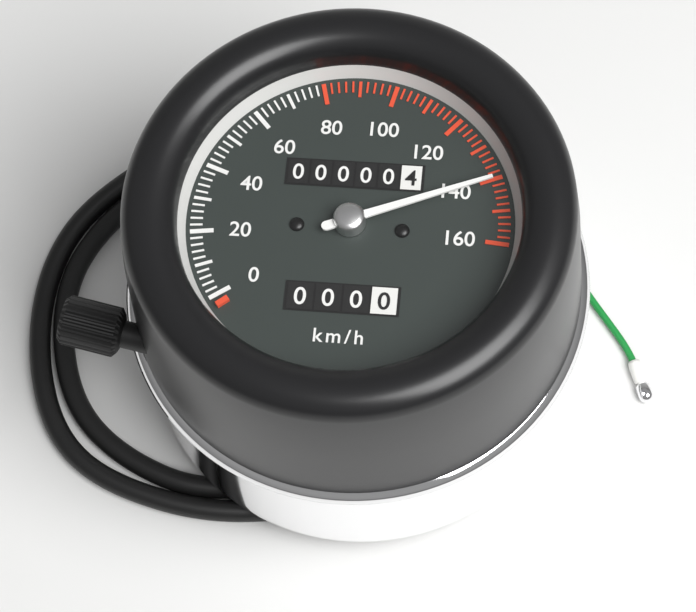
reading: 140 km/h
